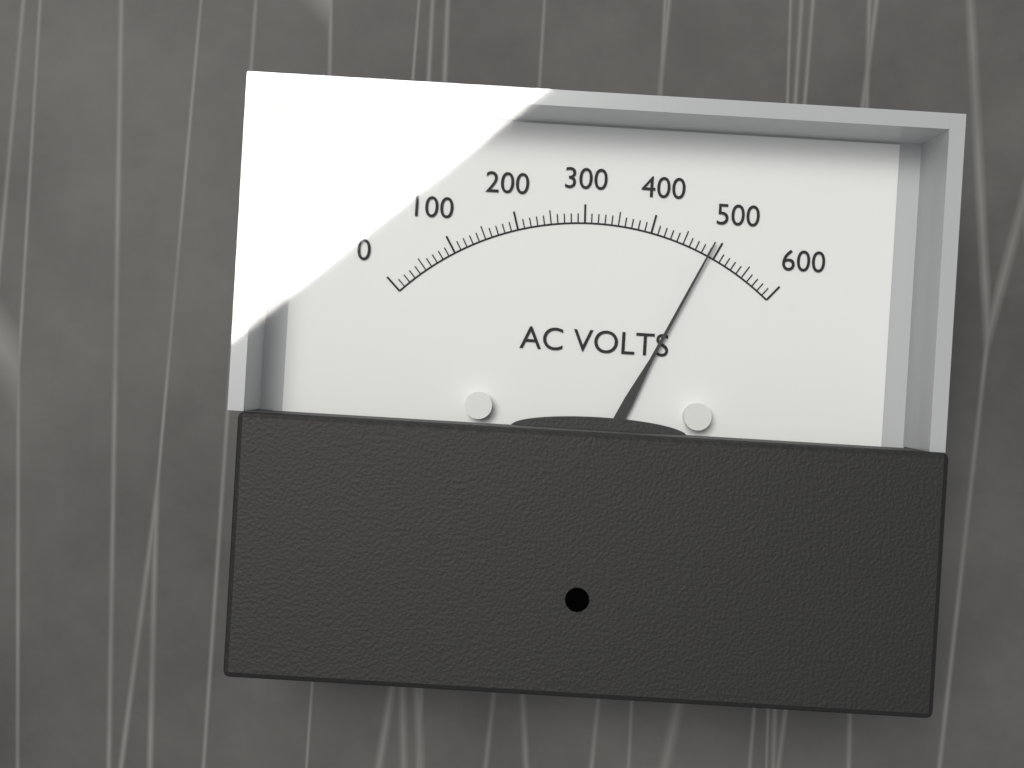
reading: 490 V
